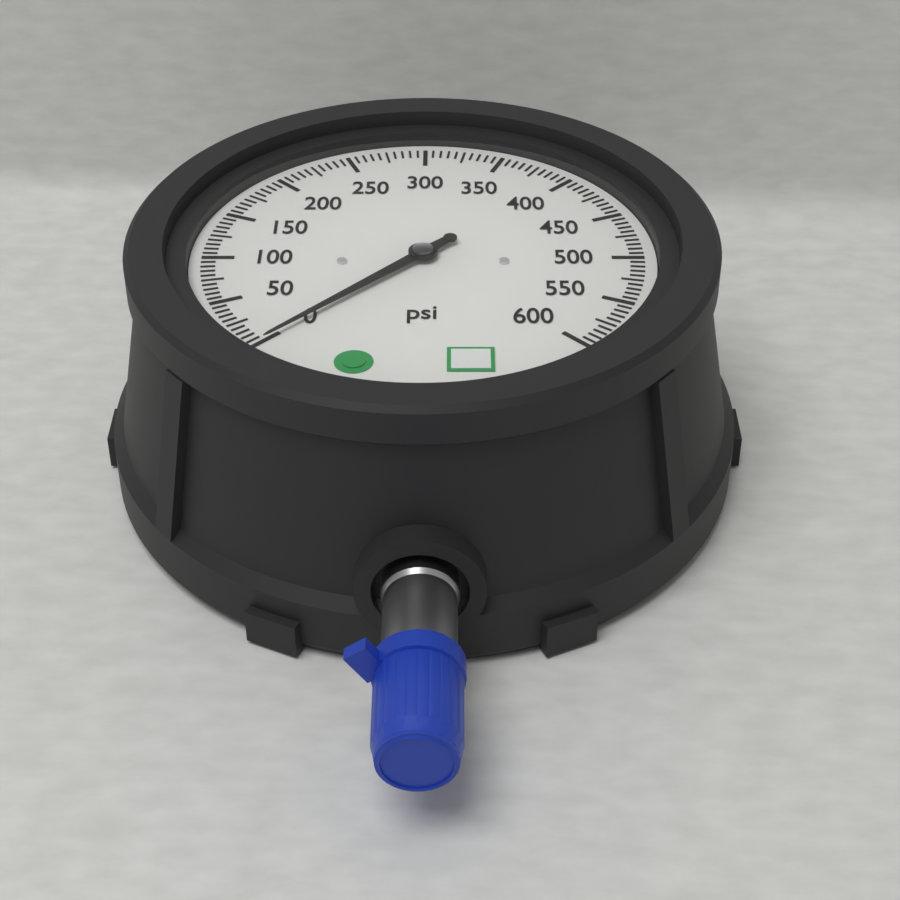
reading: 0 psi
